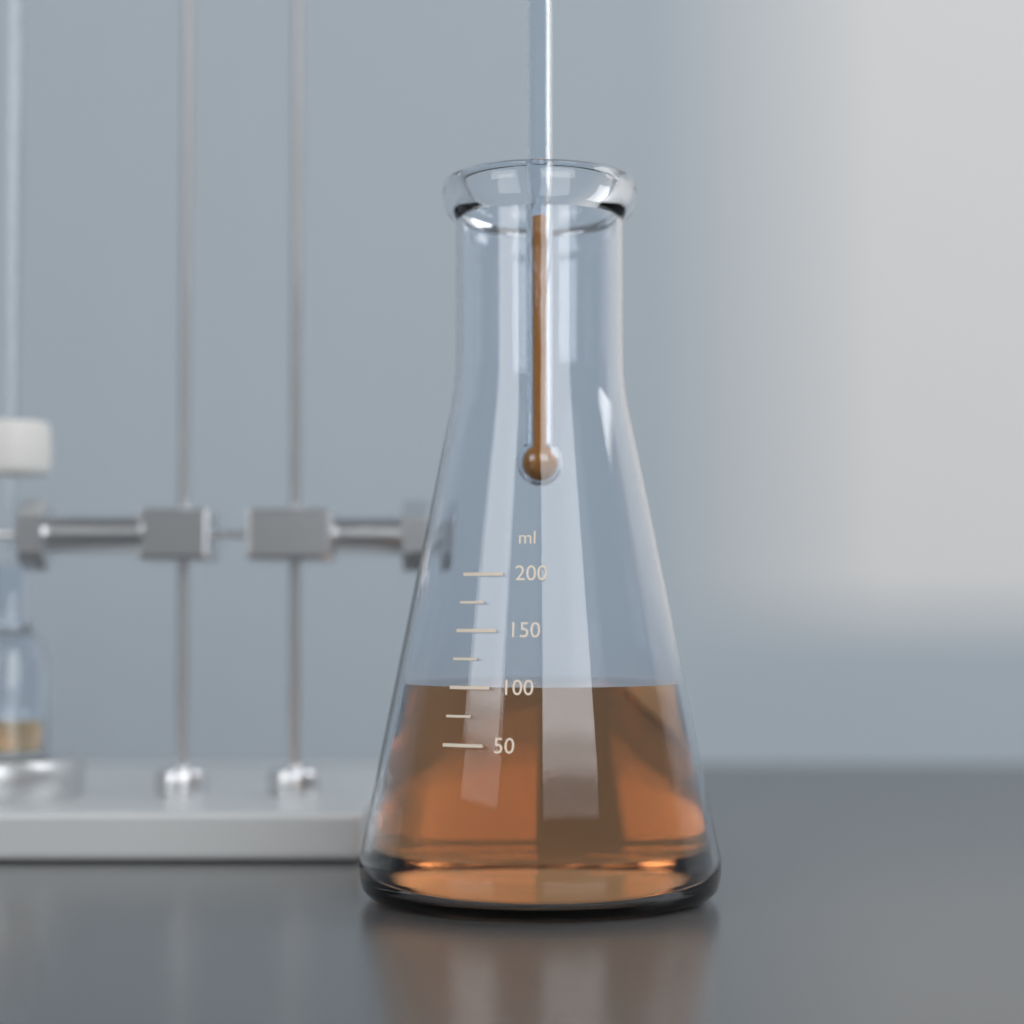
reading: 100 ml
